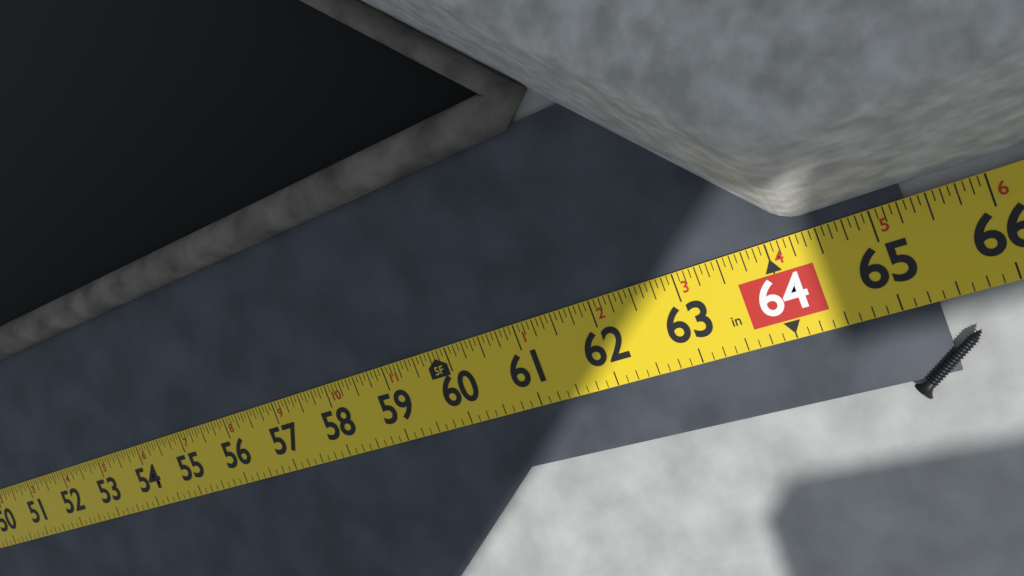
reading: 65.3125 in
